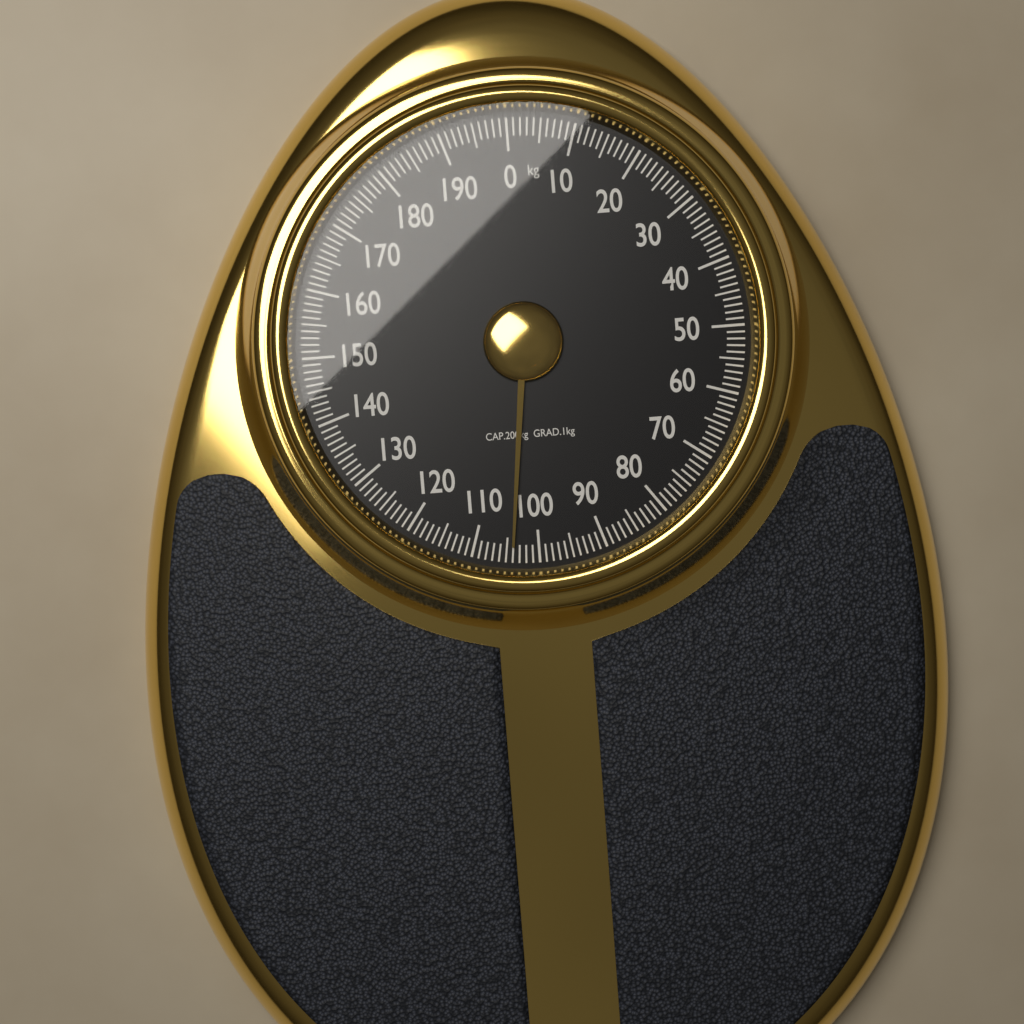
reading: 104 kg
